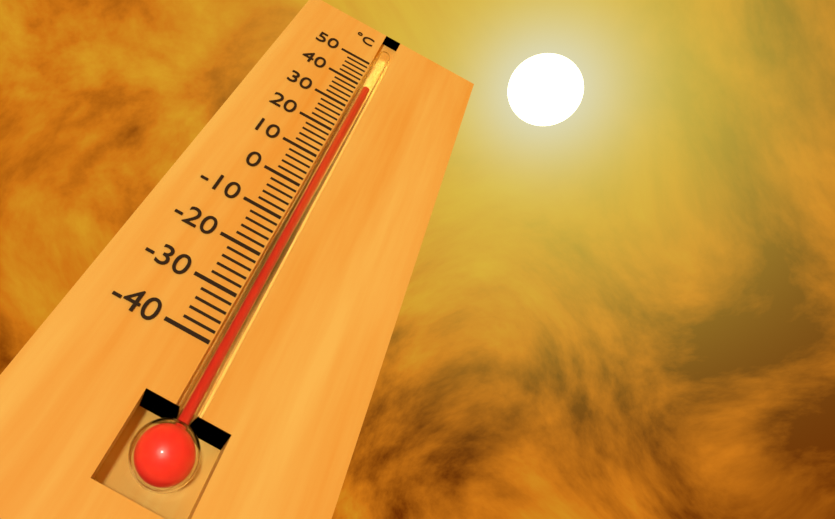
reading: 40 °C
